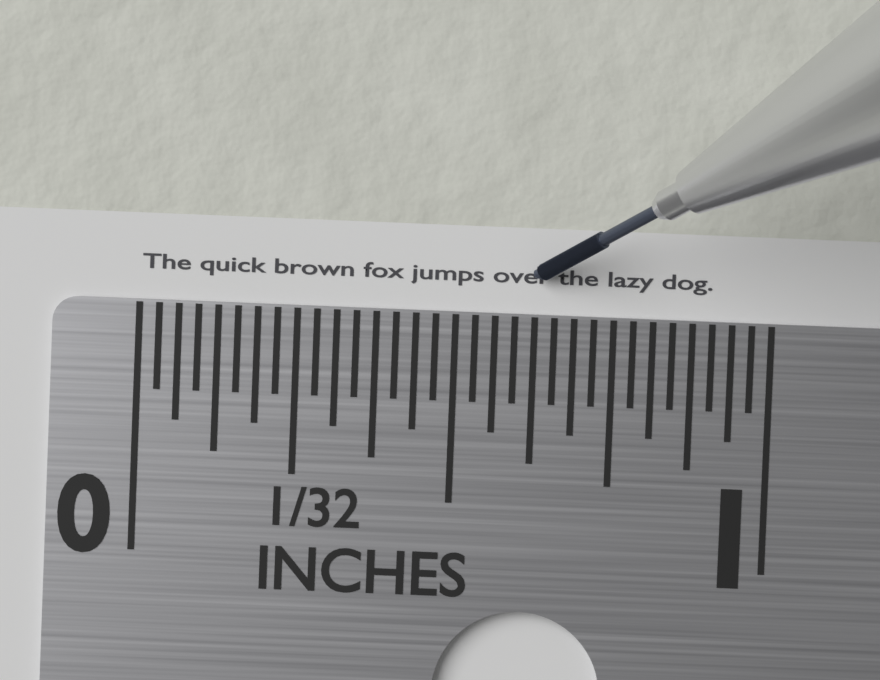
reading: 0.90625 in
